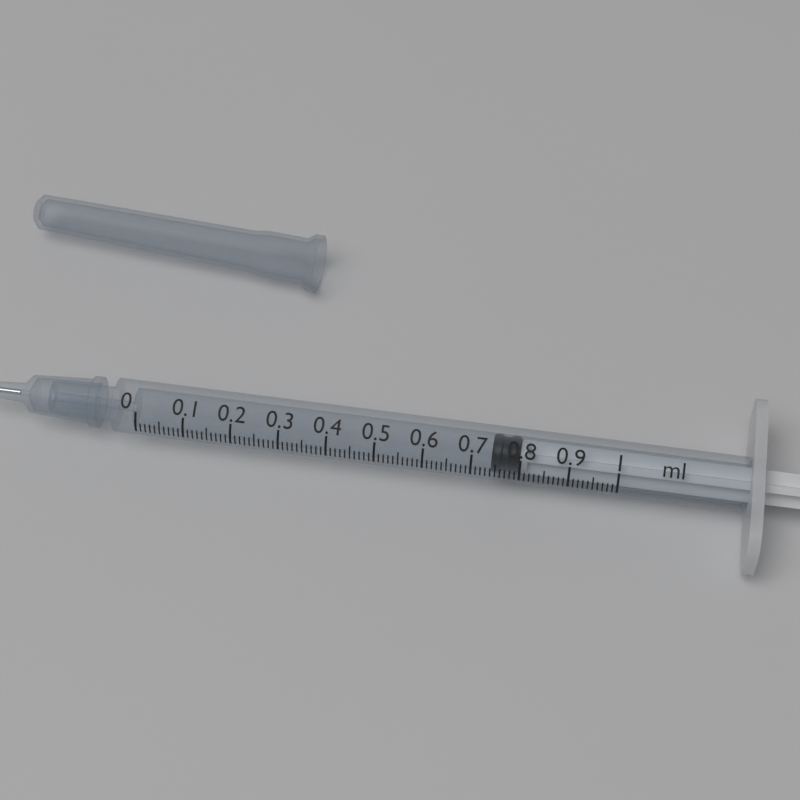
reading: 0.74 ml
